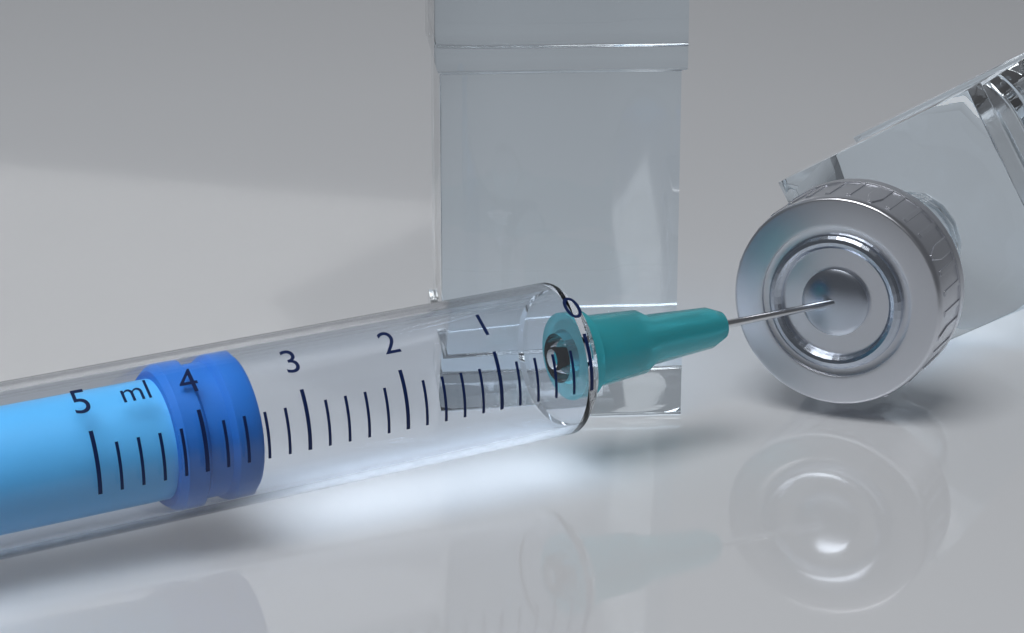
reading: 3.4 ml
